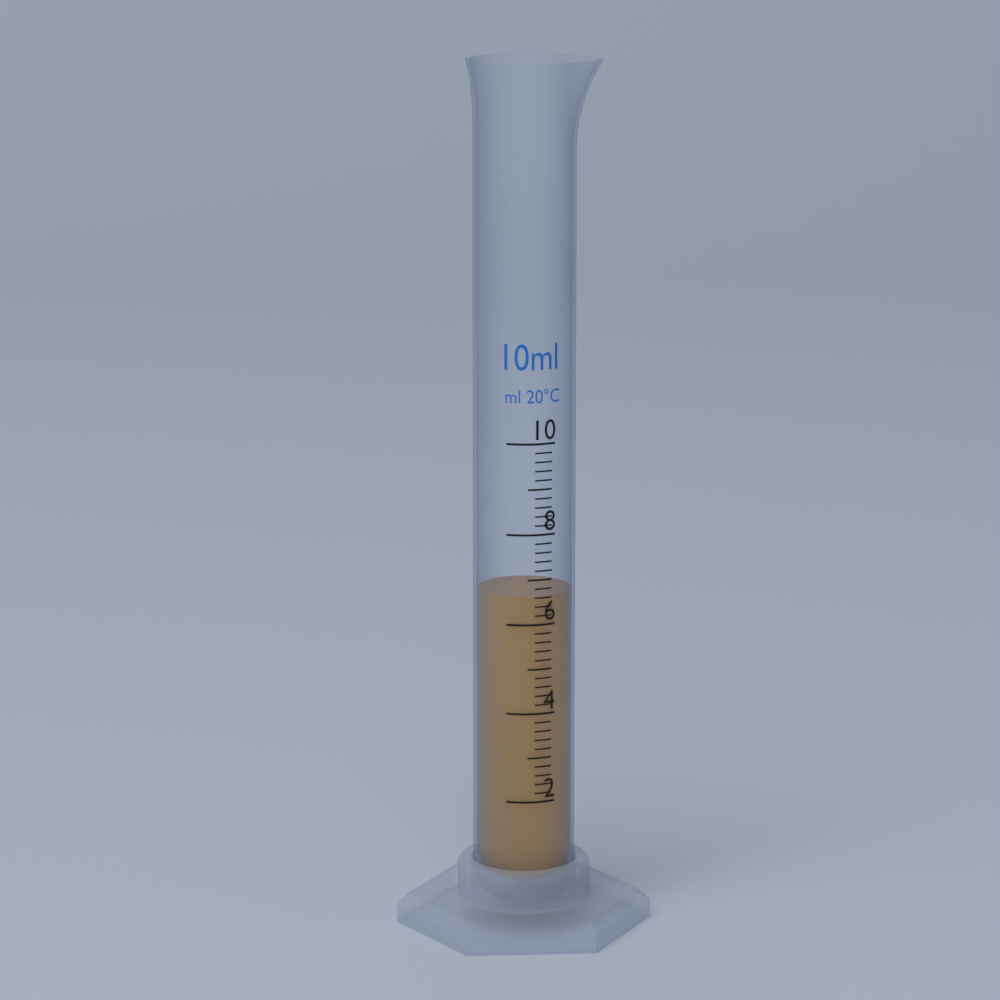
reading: 6.6 ml
